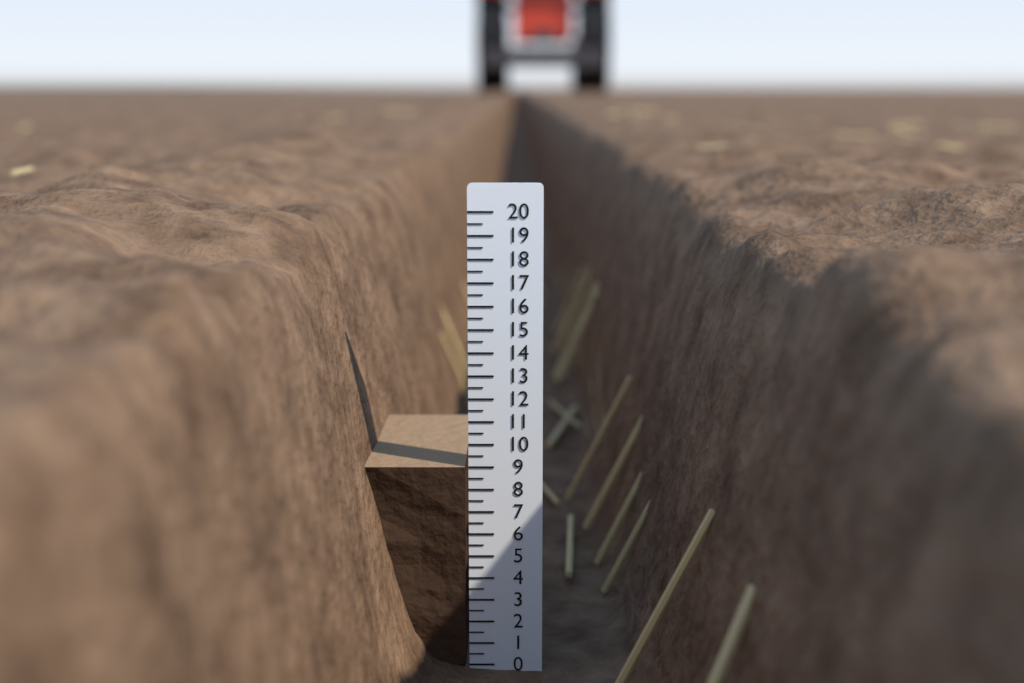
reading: 9.0 (no unit)
